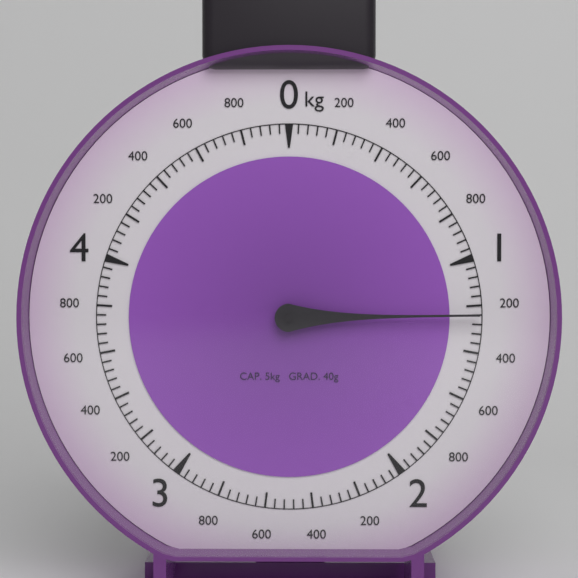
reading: 1.24 kg
